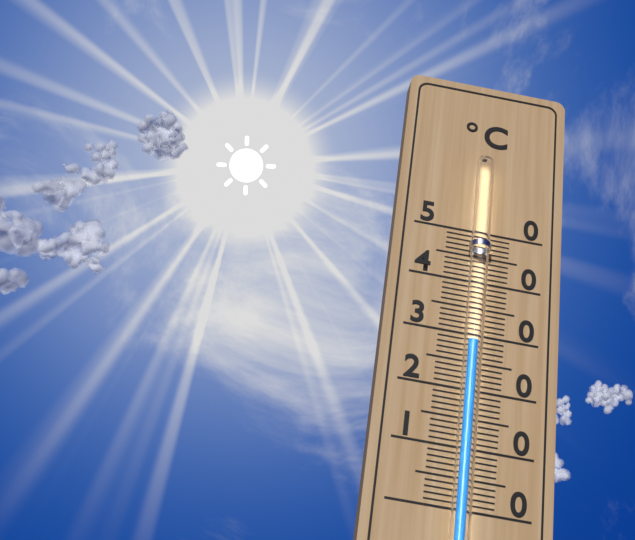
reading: 28 °C
